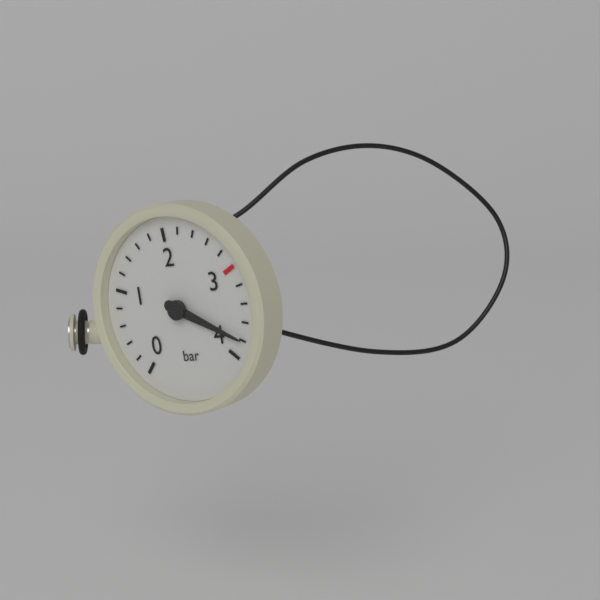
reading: 3.8 bar
